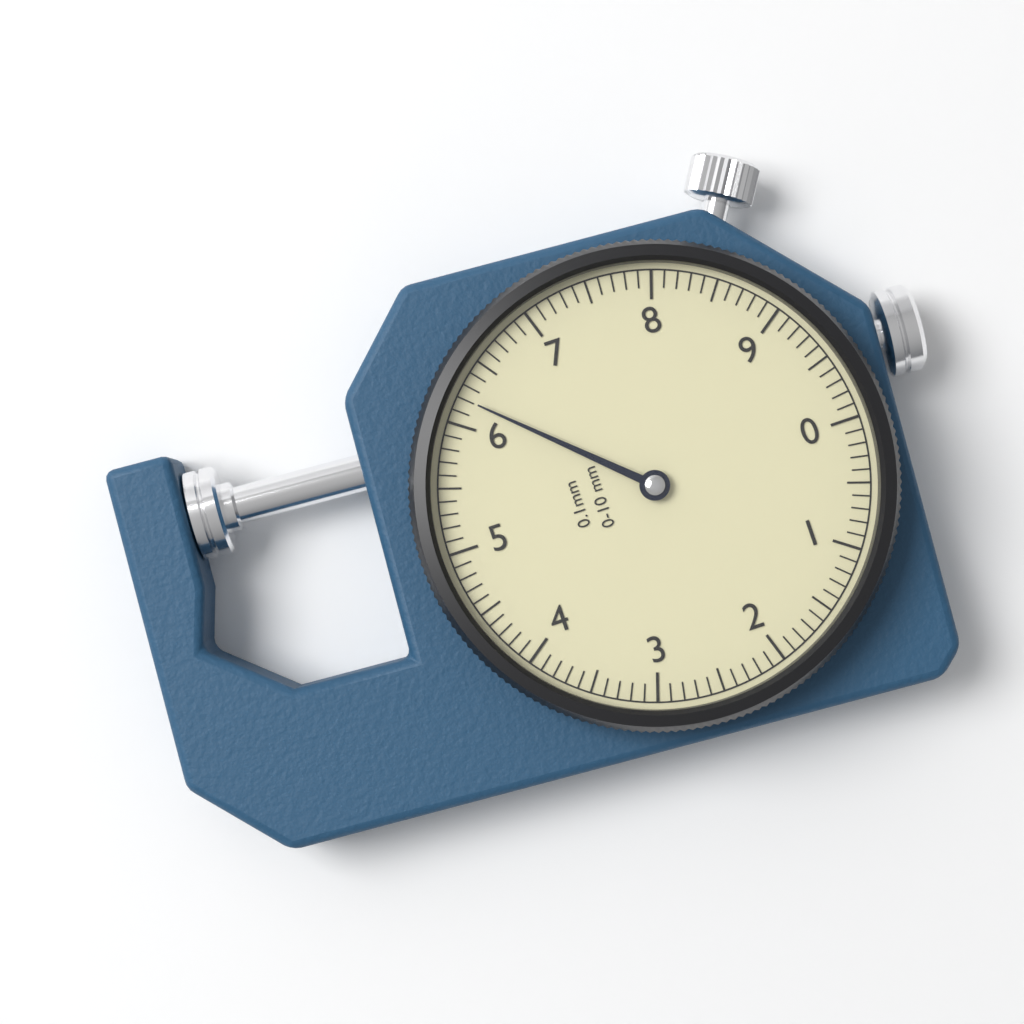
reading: 6.2 mm
